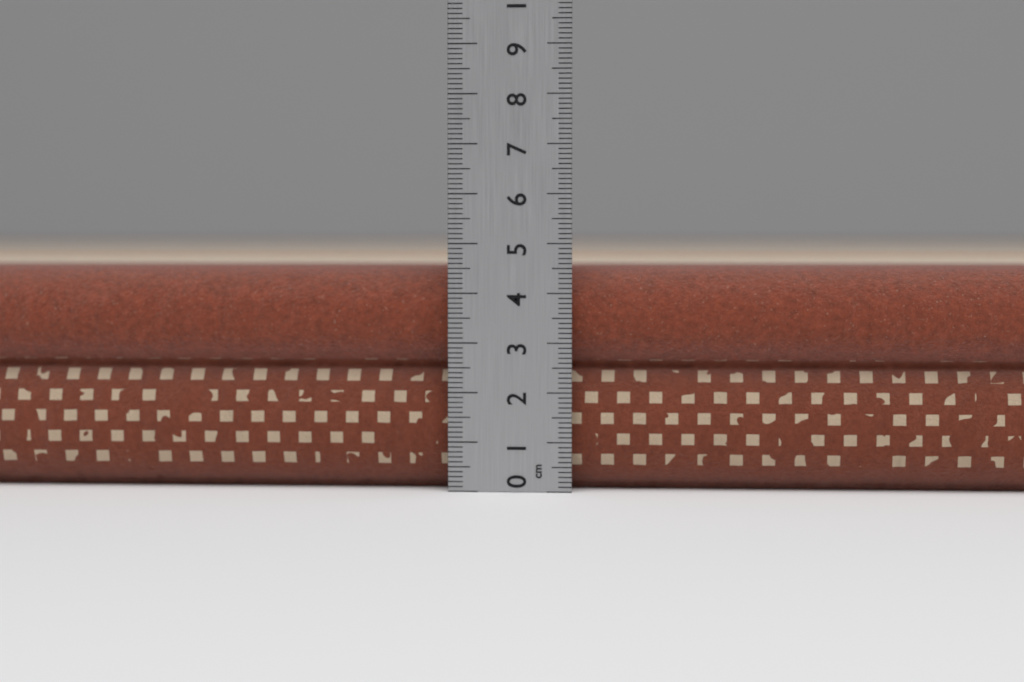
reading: 4.5 cm
